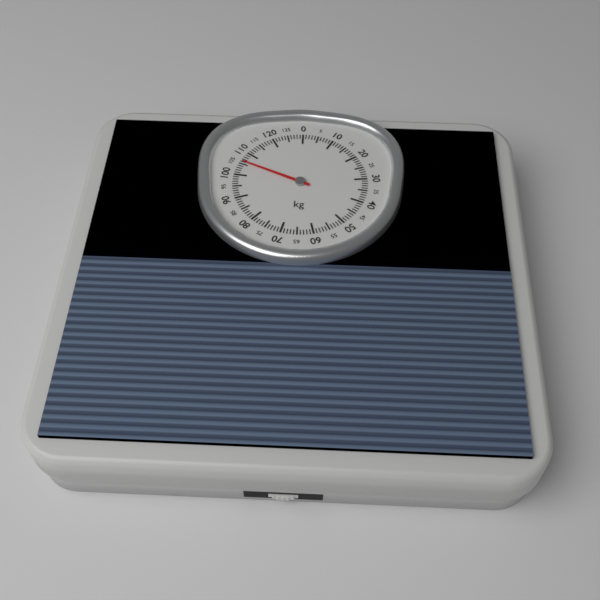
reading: 106 kg
